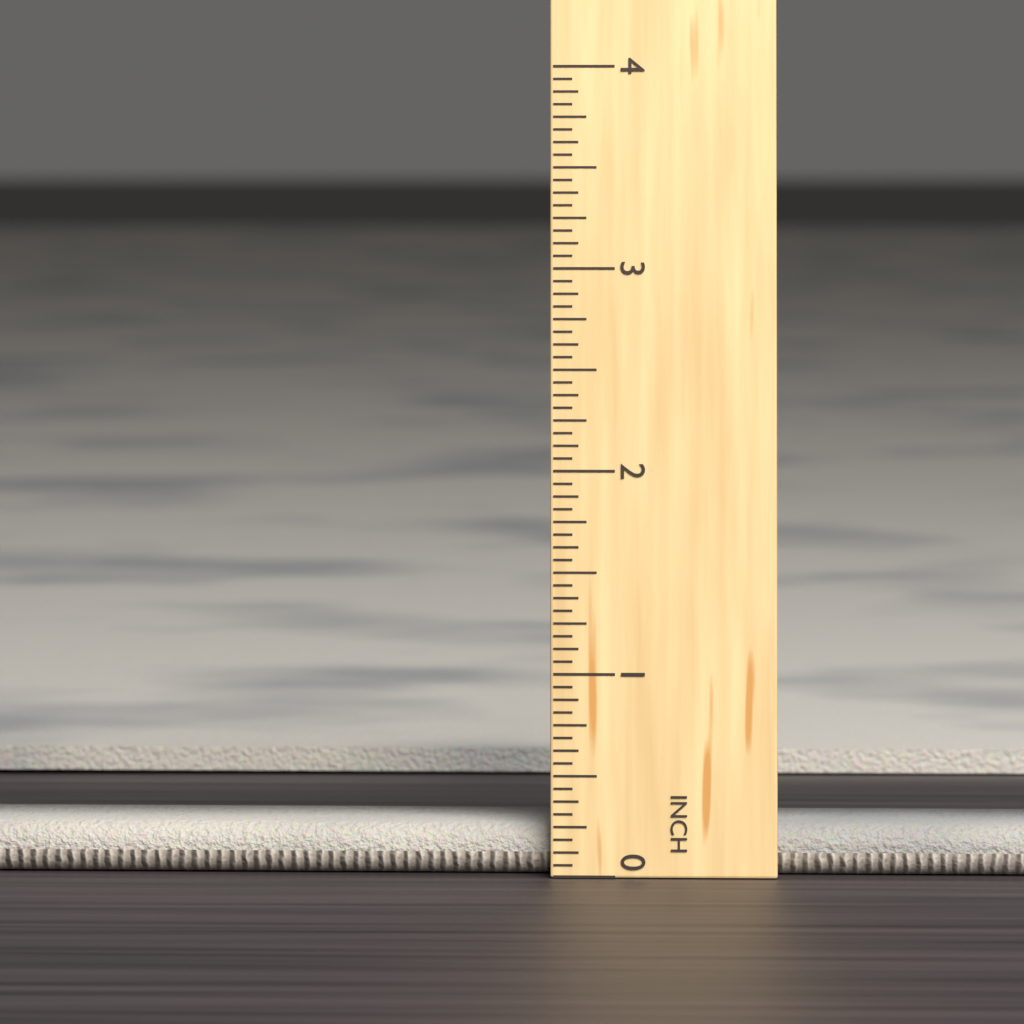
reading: 0.2500 in
